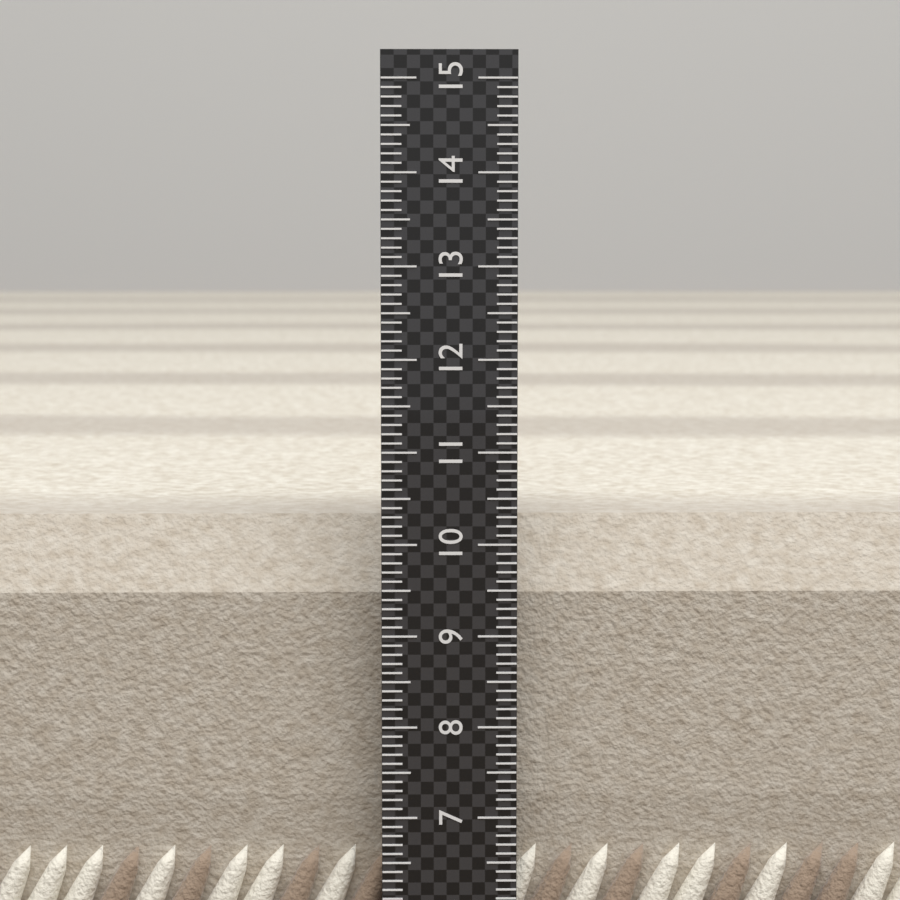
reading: 10.2 (no unit)
